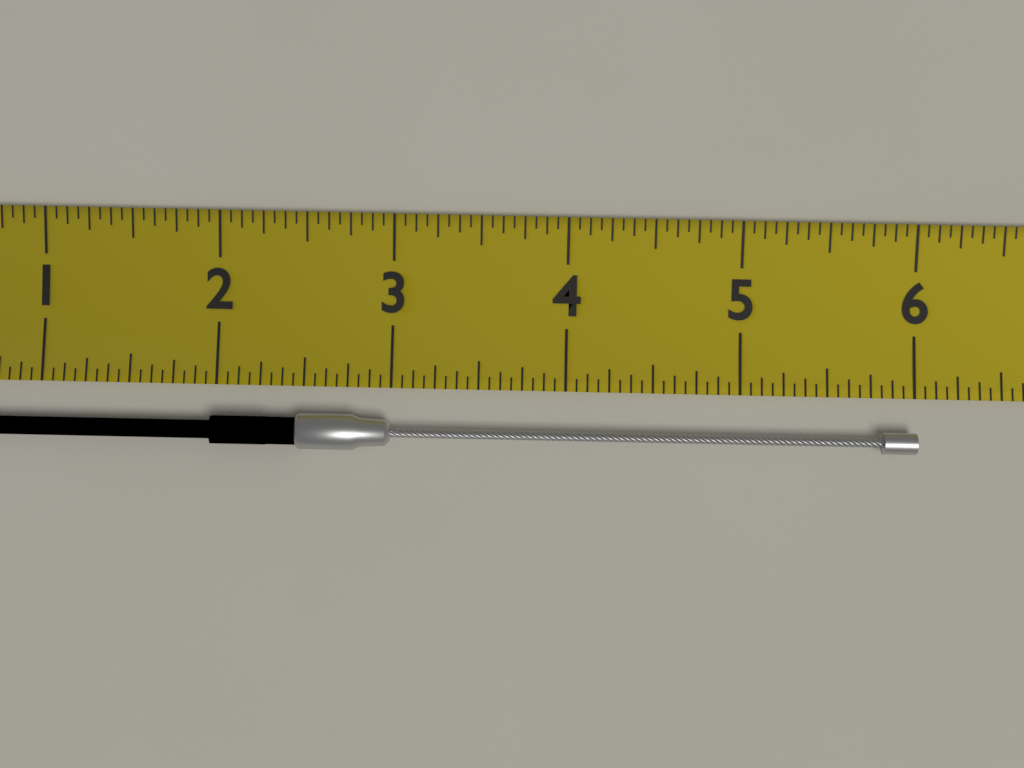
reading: 6.0000 (no unit)
